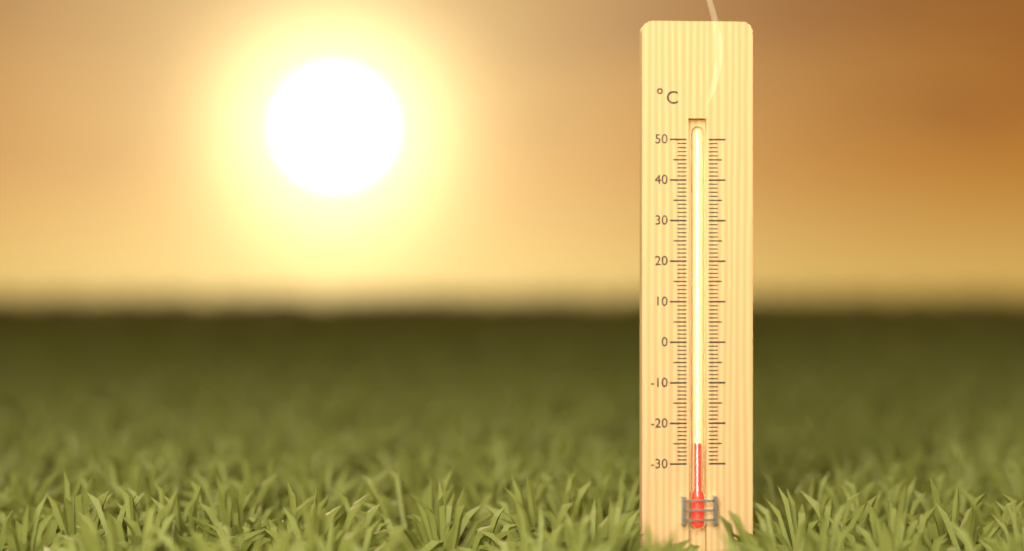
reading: -25 °C
